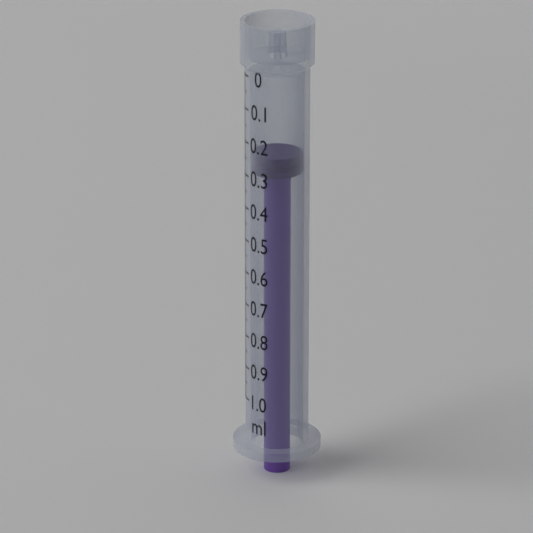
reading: 0.24 ml
